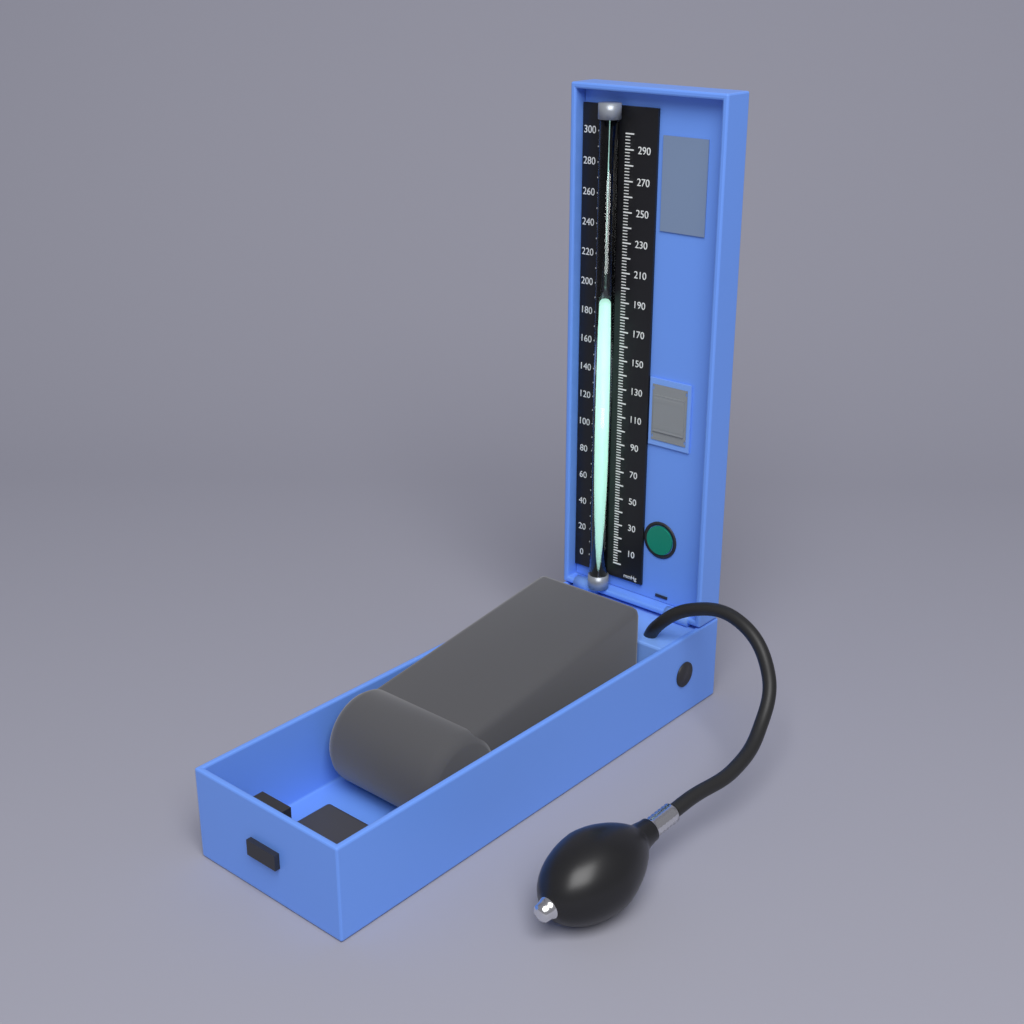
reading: 188 mmHg
